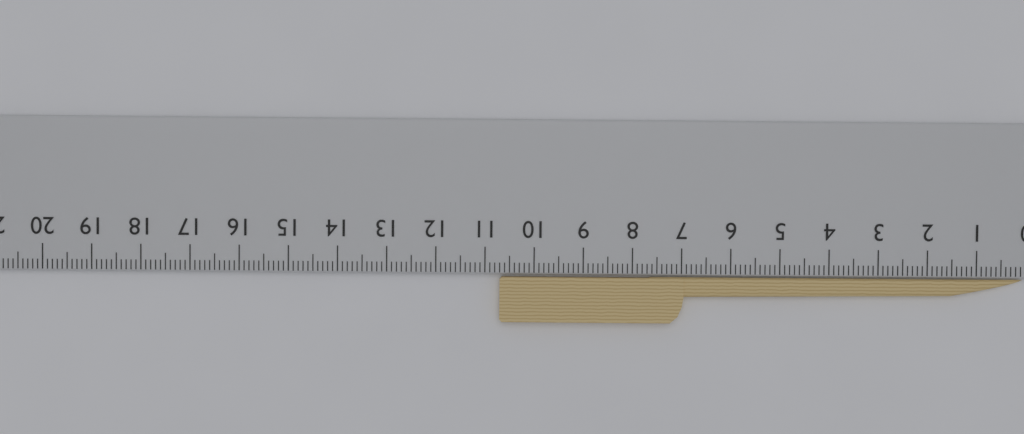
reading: 10.7 cm
